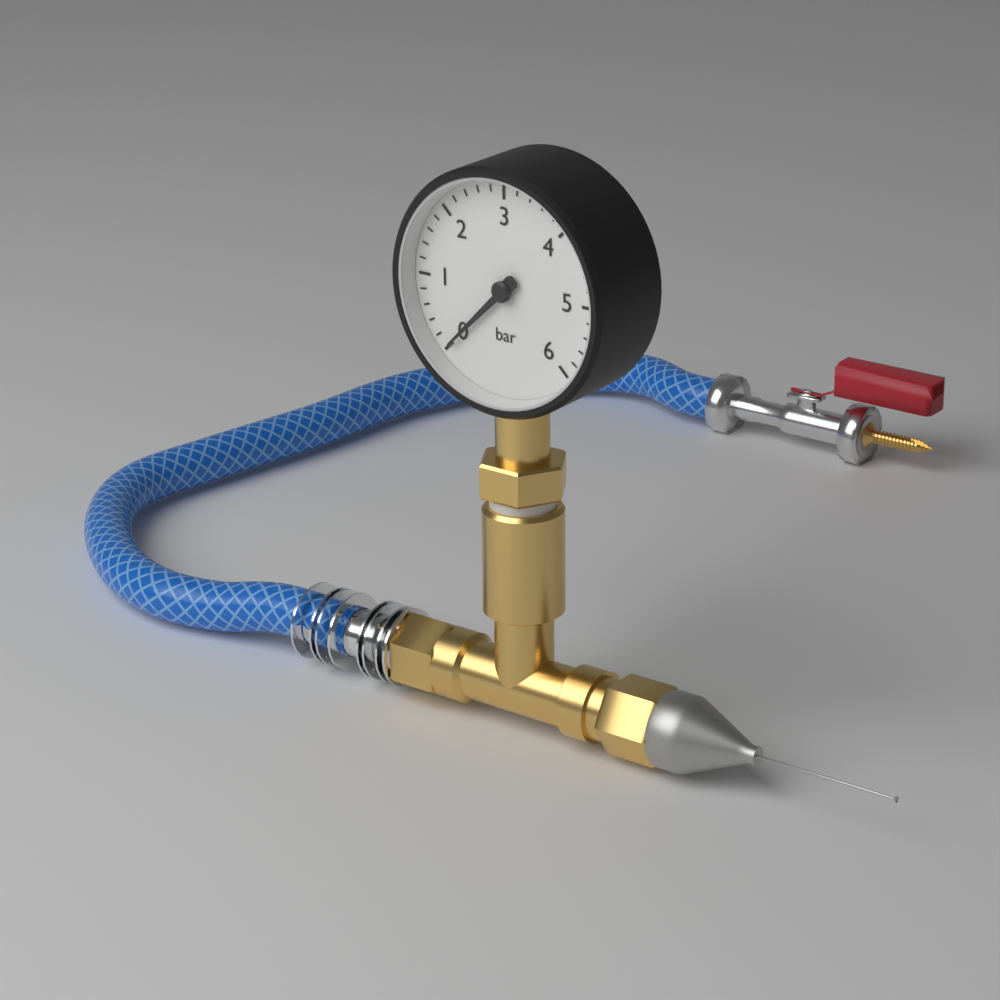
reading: 0.0 bar
